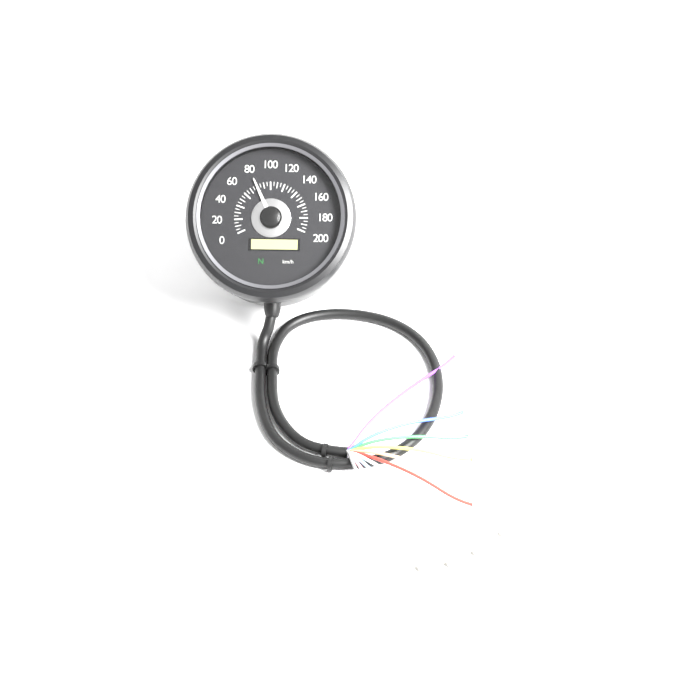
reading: 80 km/h
